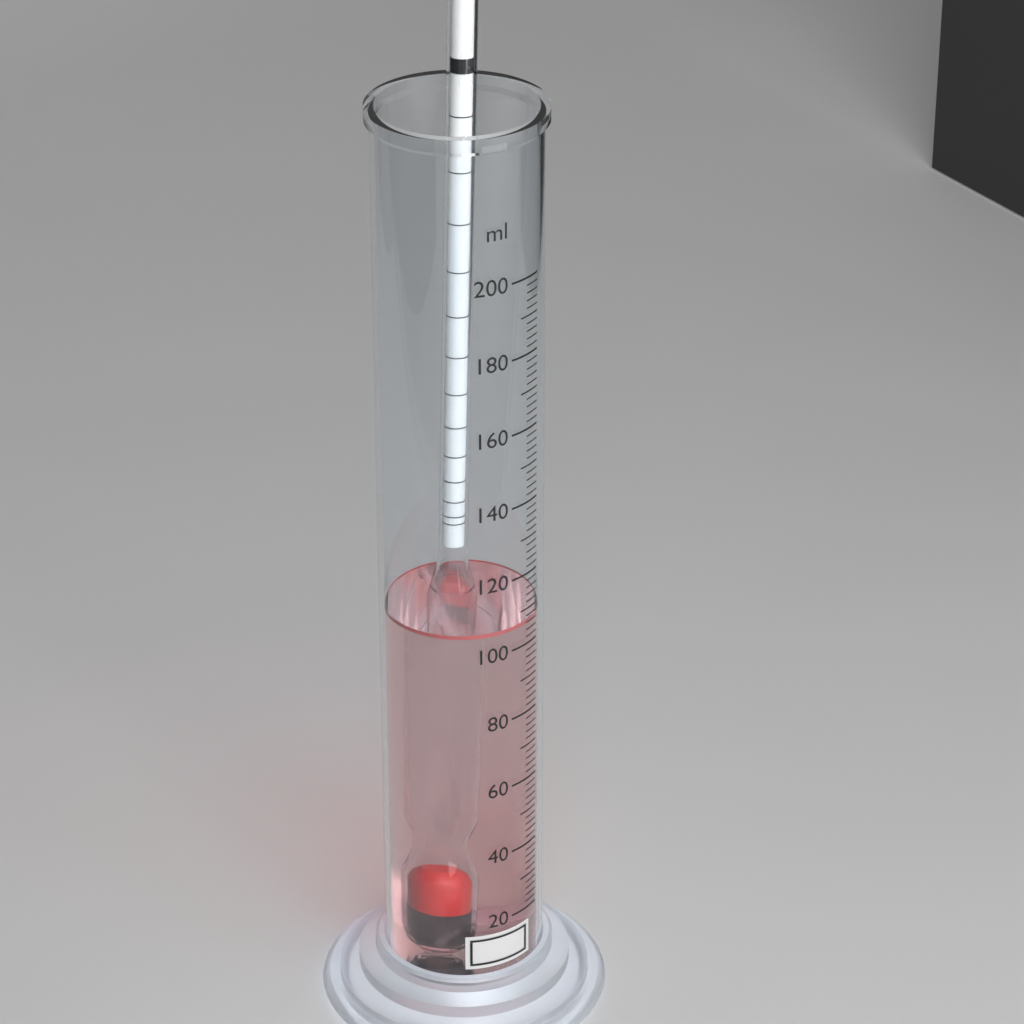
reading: 106 ml
